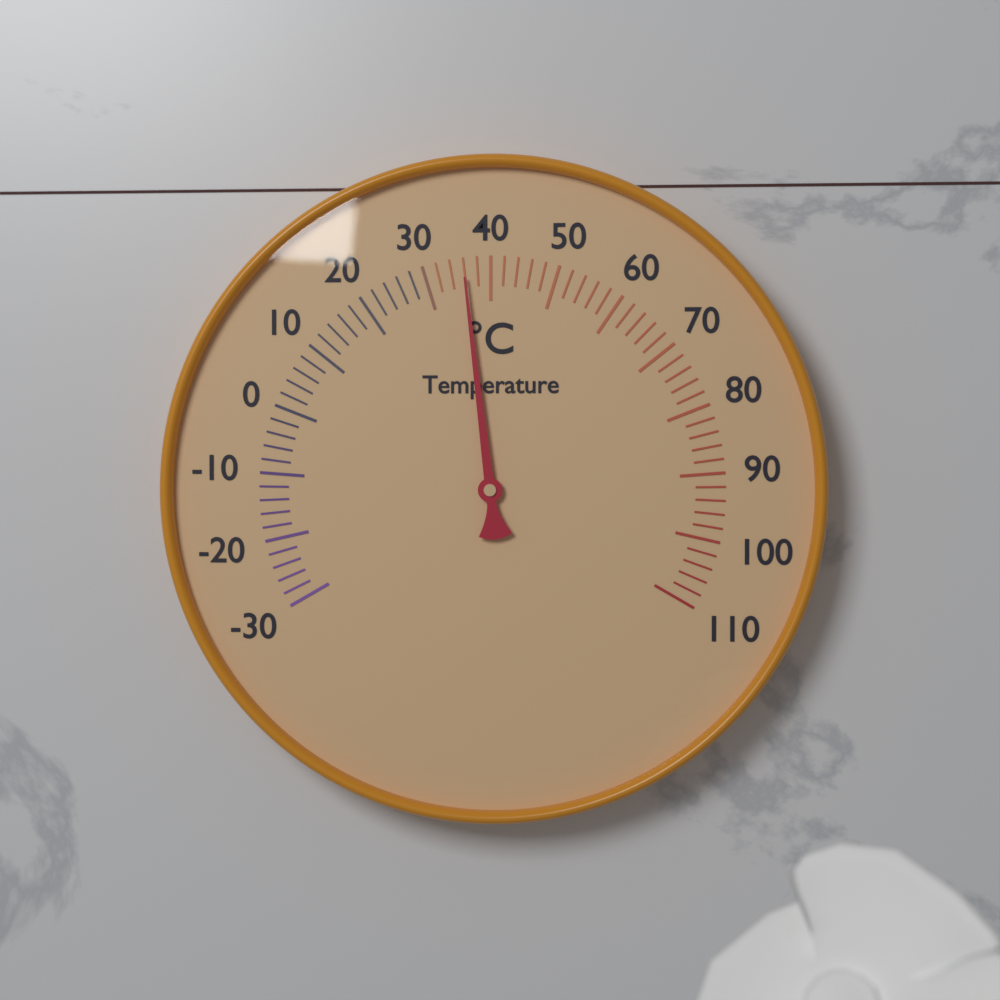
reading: 36 °C
